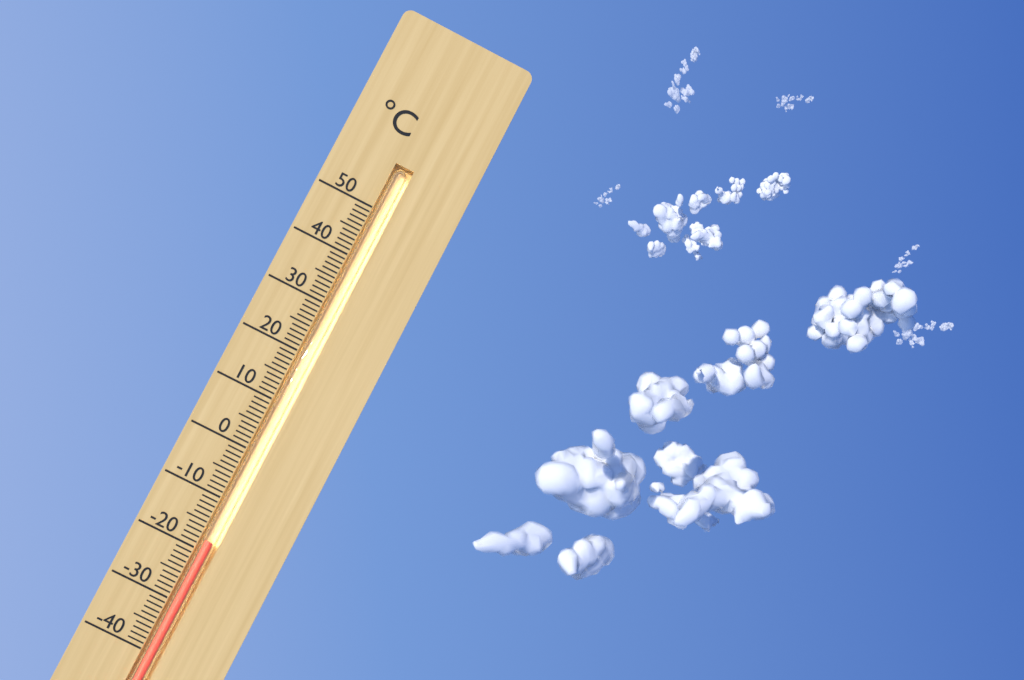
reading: -18 °C
